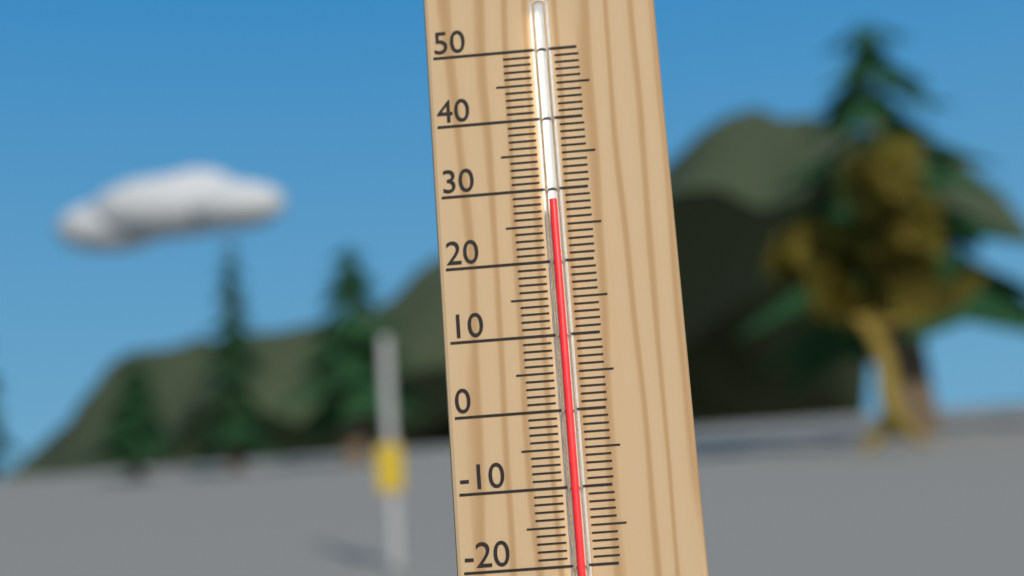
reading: 28 °C
